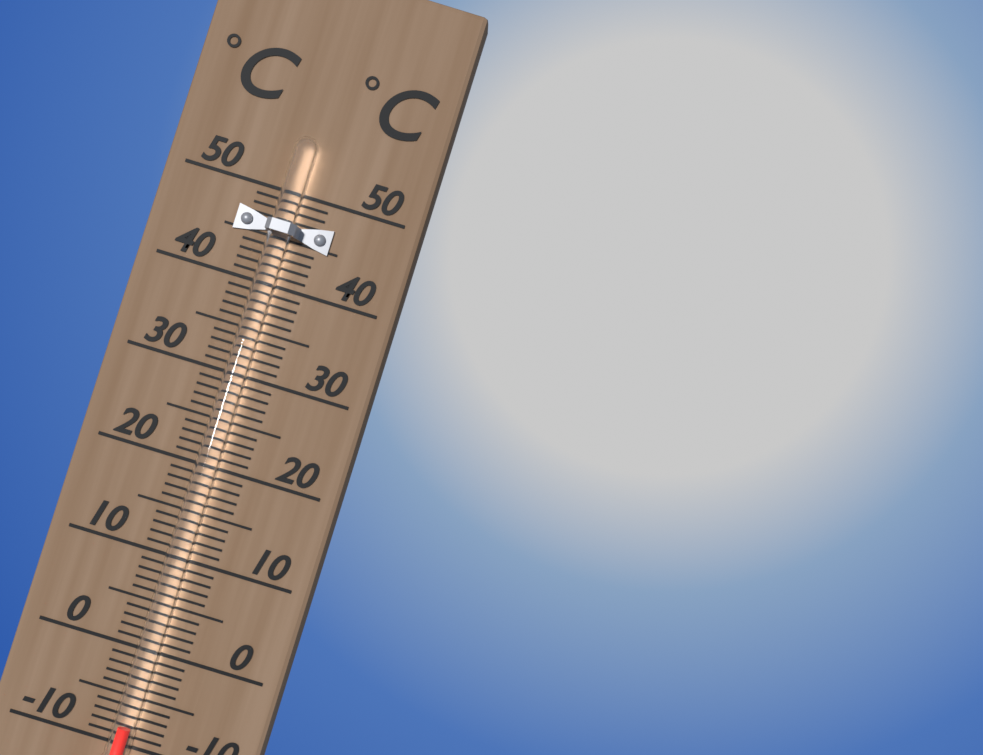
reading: -8 °C
